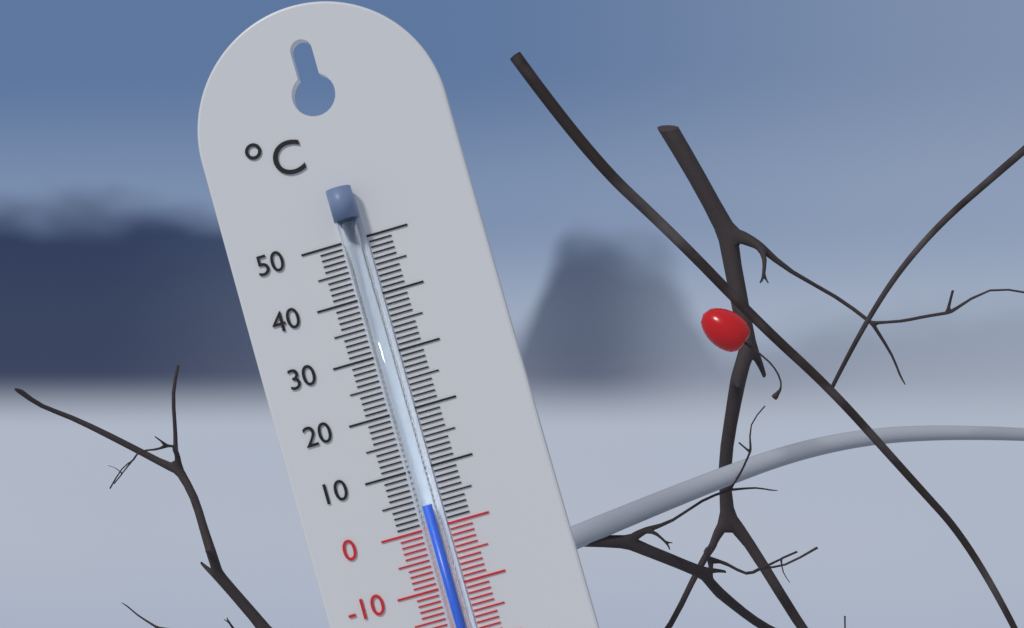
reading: 4 °C
